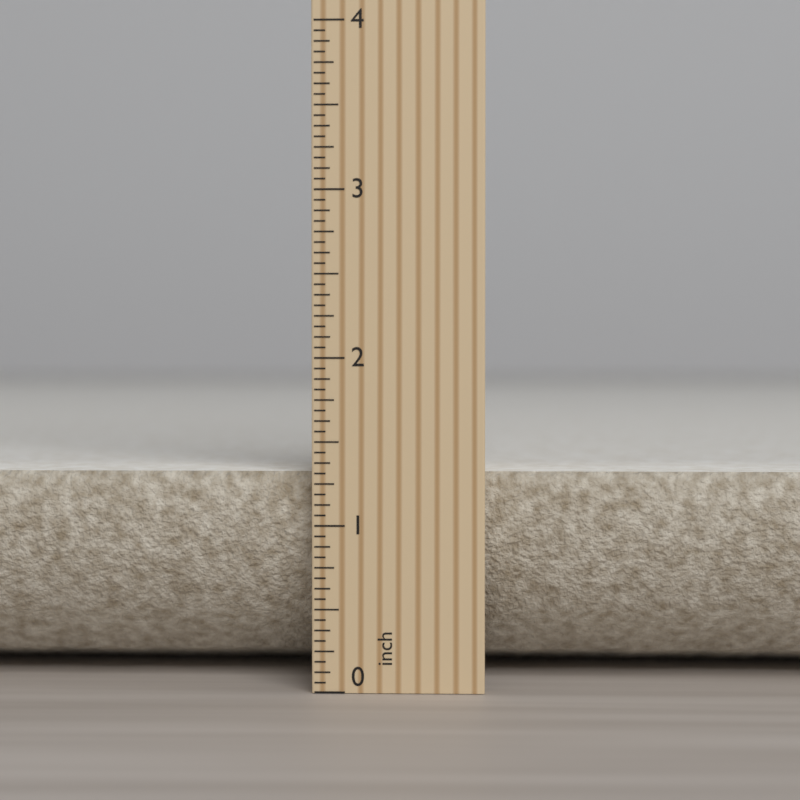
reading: 1.3125 inch
